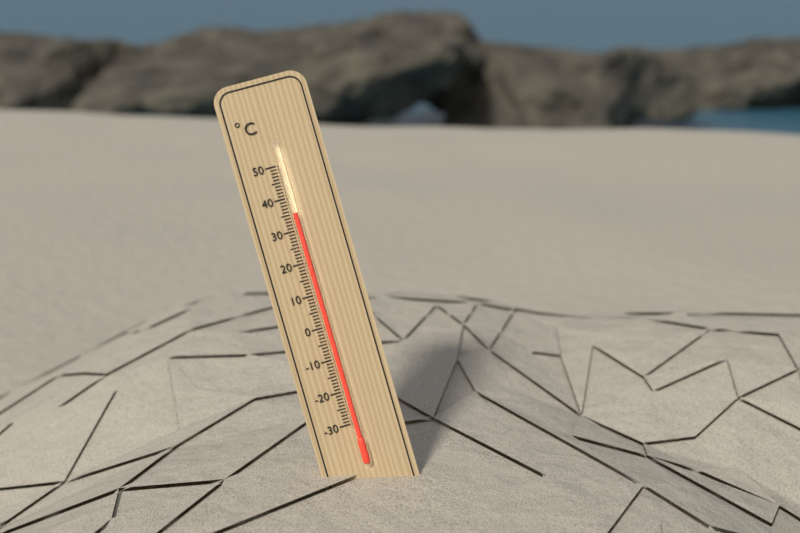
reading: 35 °C
